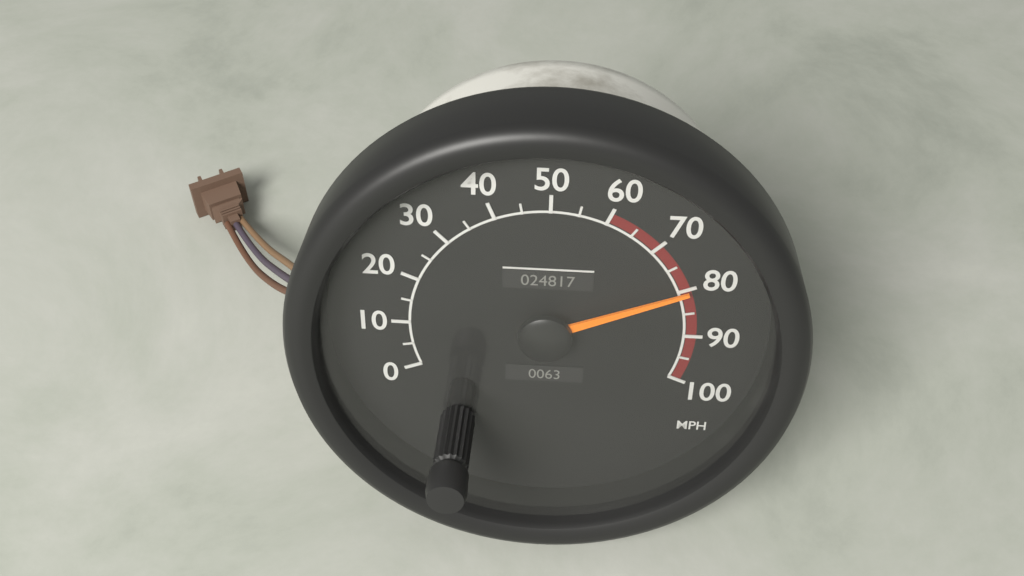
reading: 80 MPH
